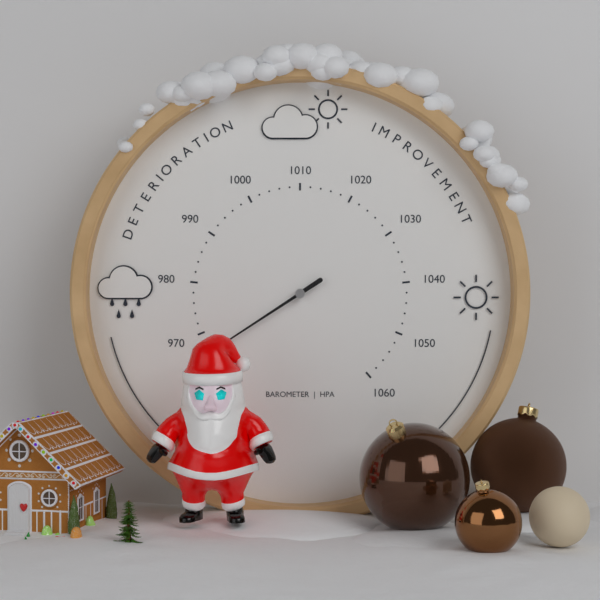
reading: 966 hPa
